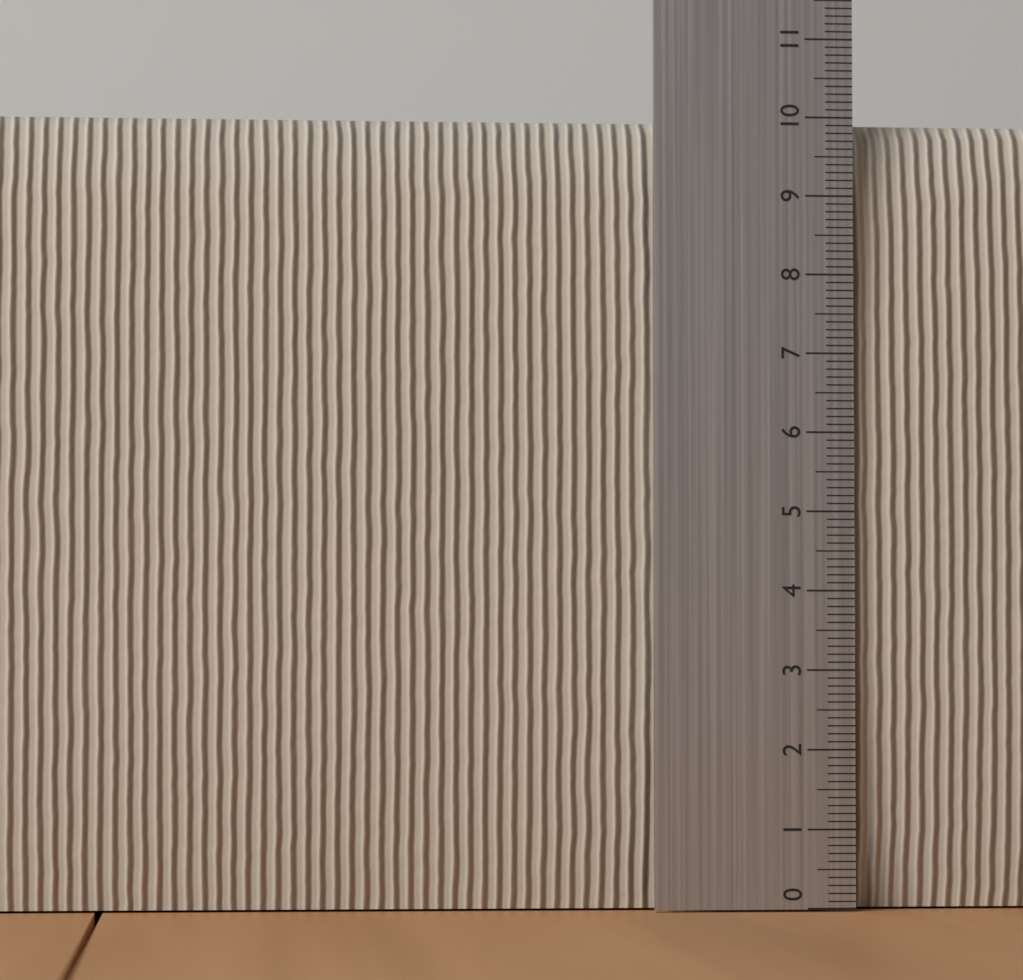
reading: 10.0 (no unit)
